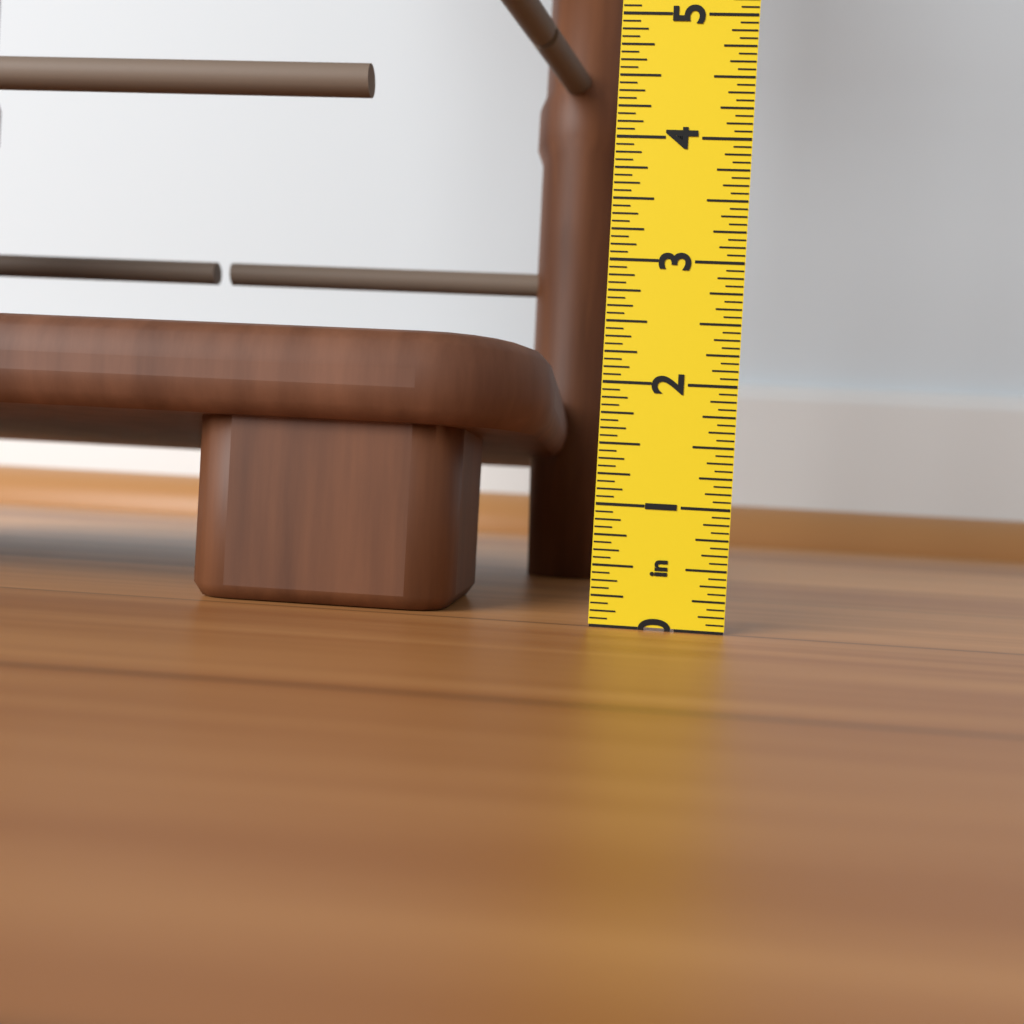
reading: 2.3750 in
